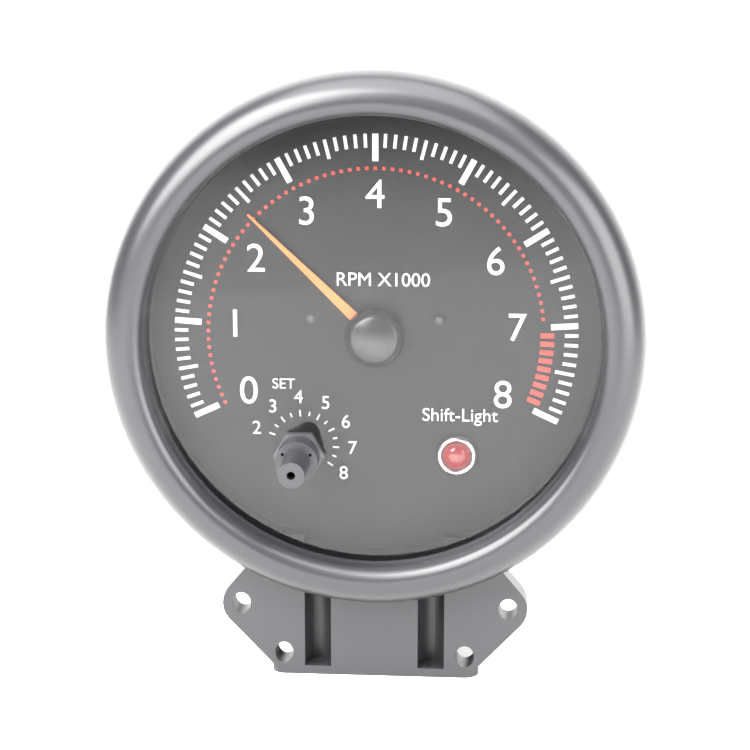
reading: 2.4 RPM x1000
